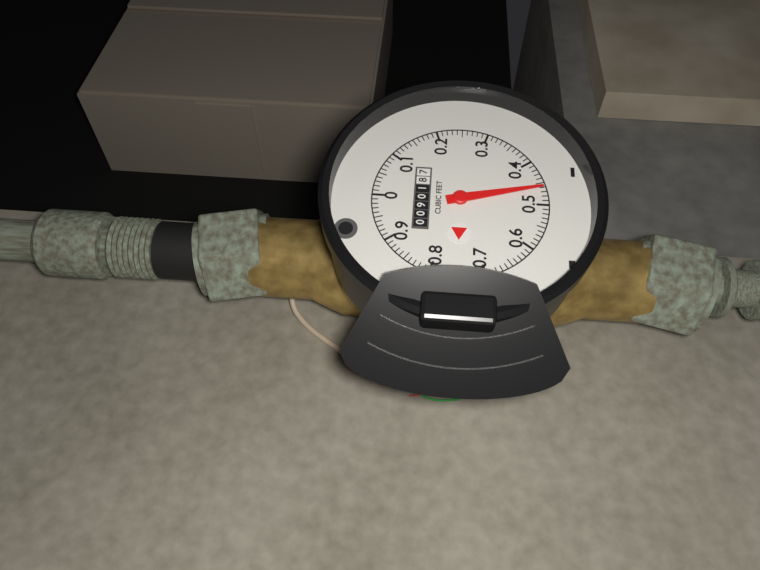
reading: 0.46 cubic feet
